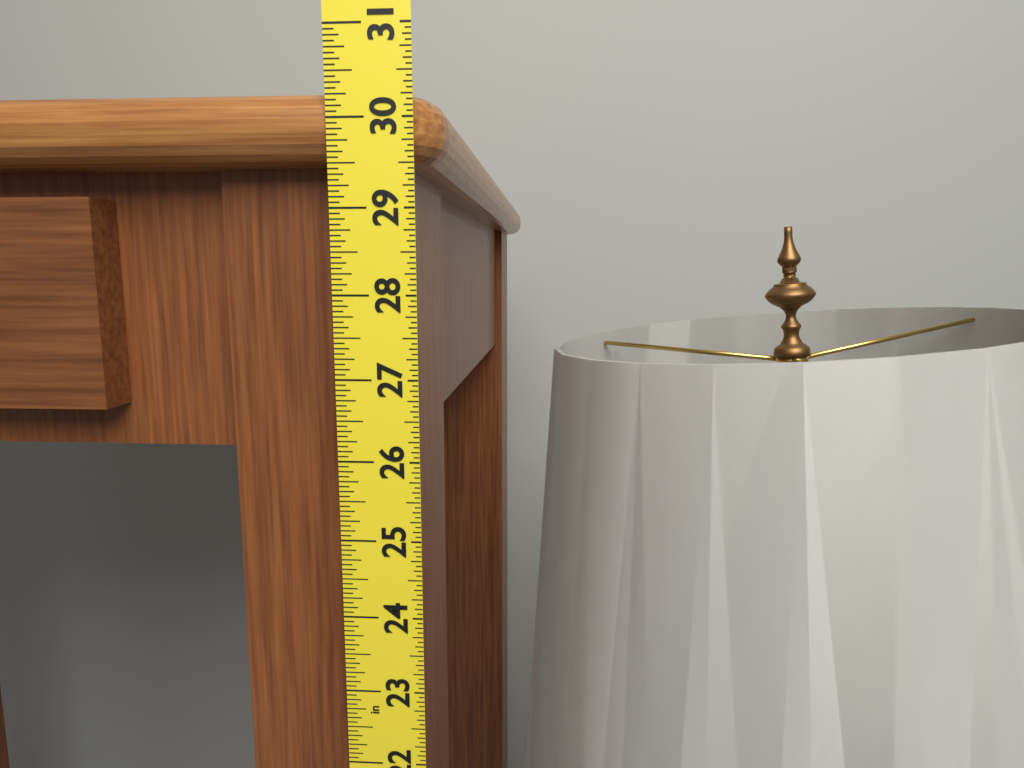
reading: 30.3125 in
